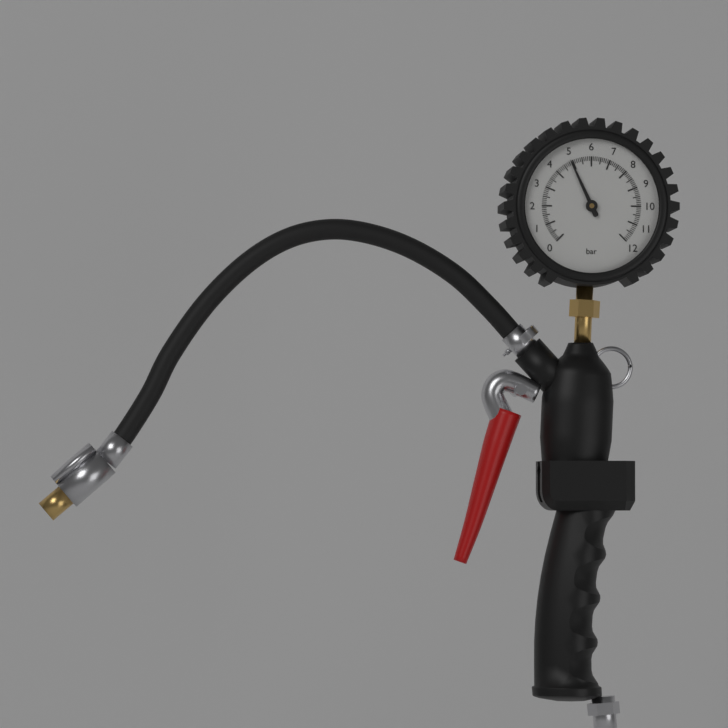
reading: 4.9 bar
